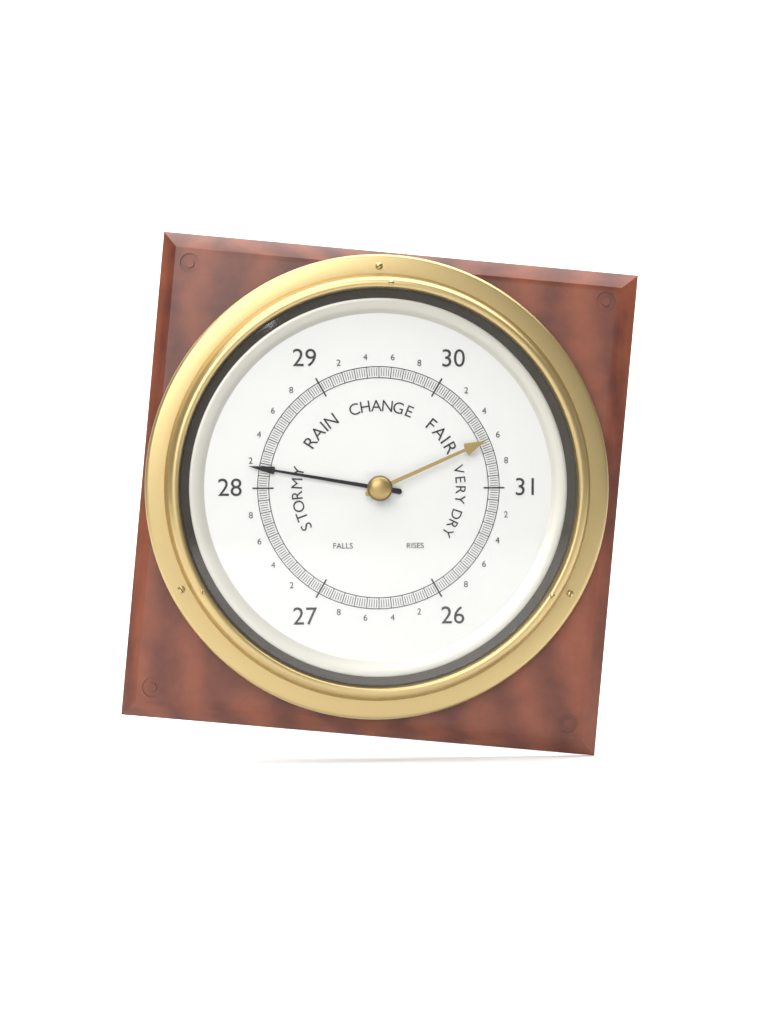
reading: 28.16 (no unit)
